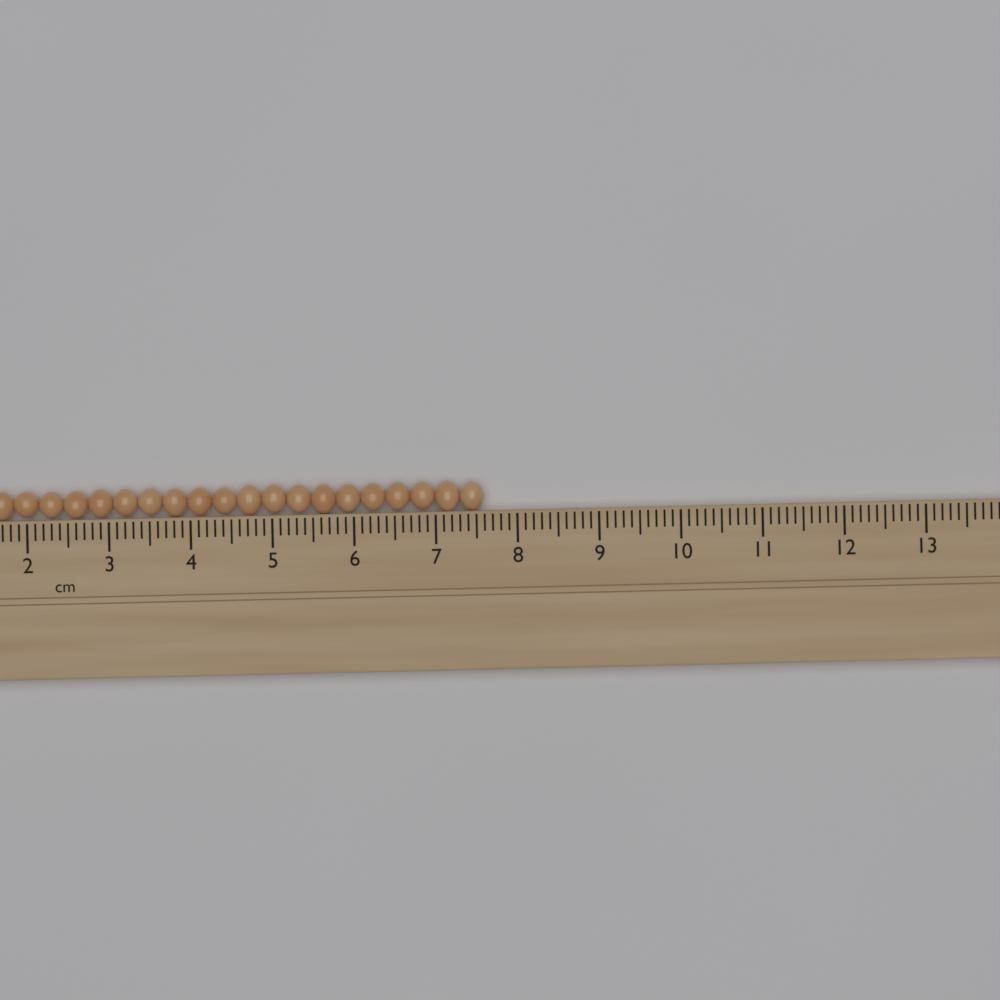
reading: 7.6 cm
